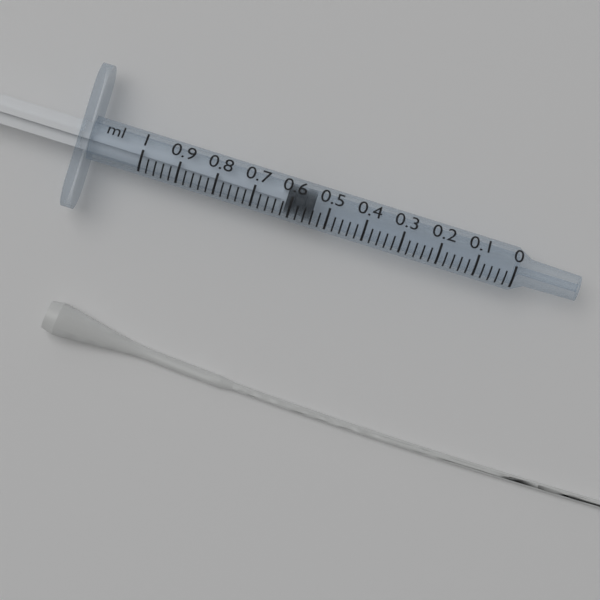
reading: 0.54 ml
